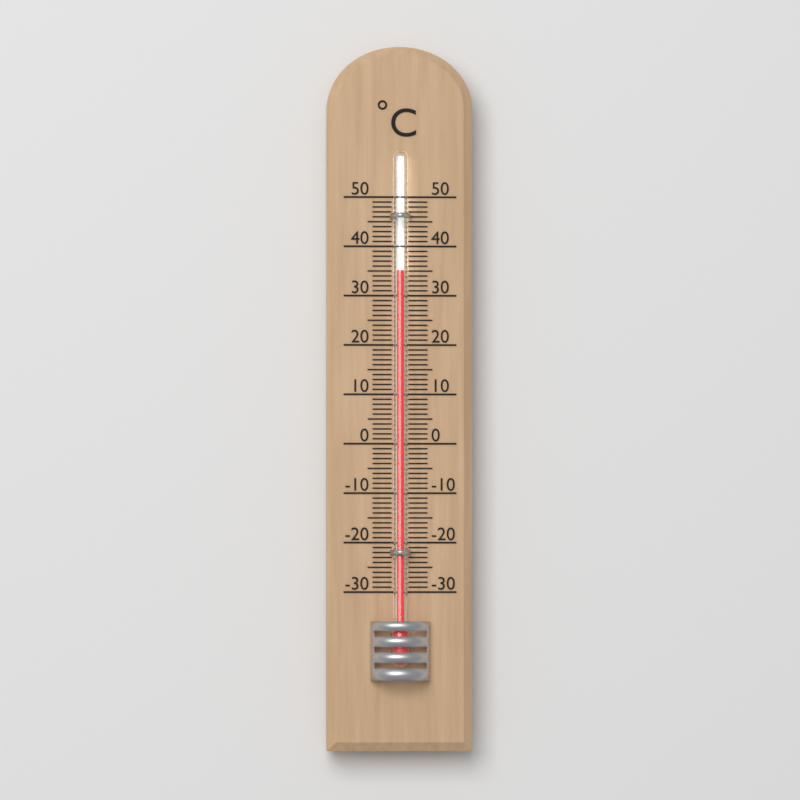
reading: 35 °C
